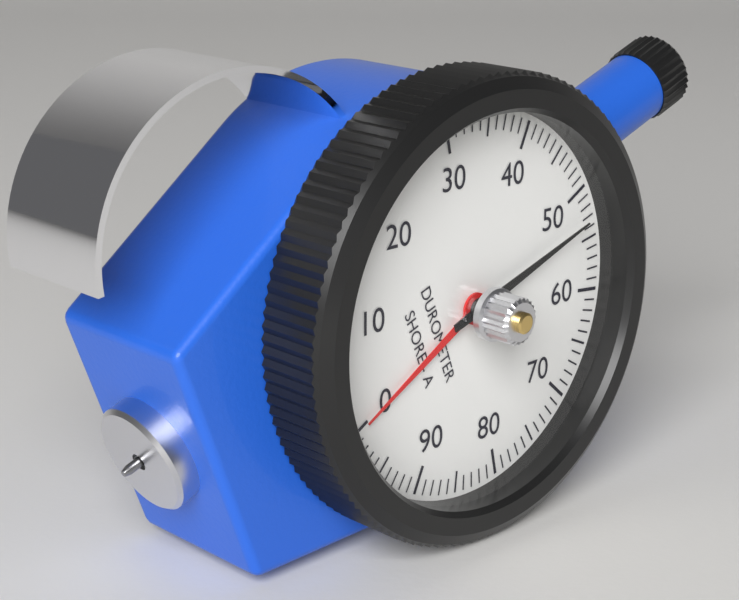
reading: 53 Shore A
